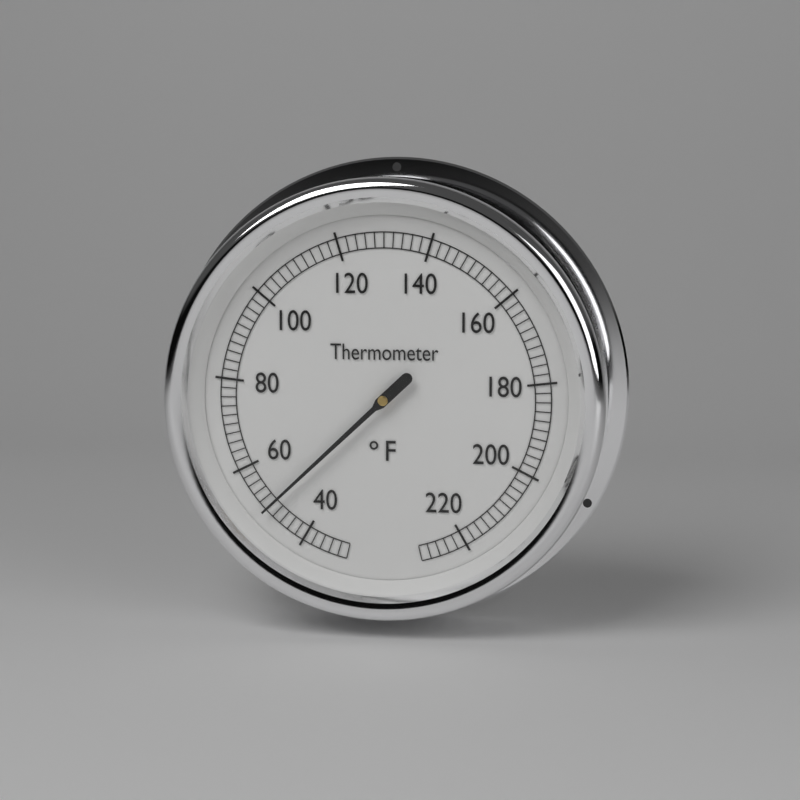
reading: 50 °F
